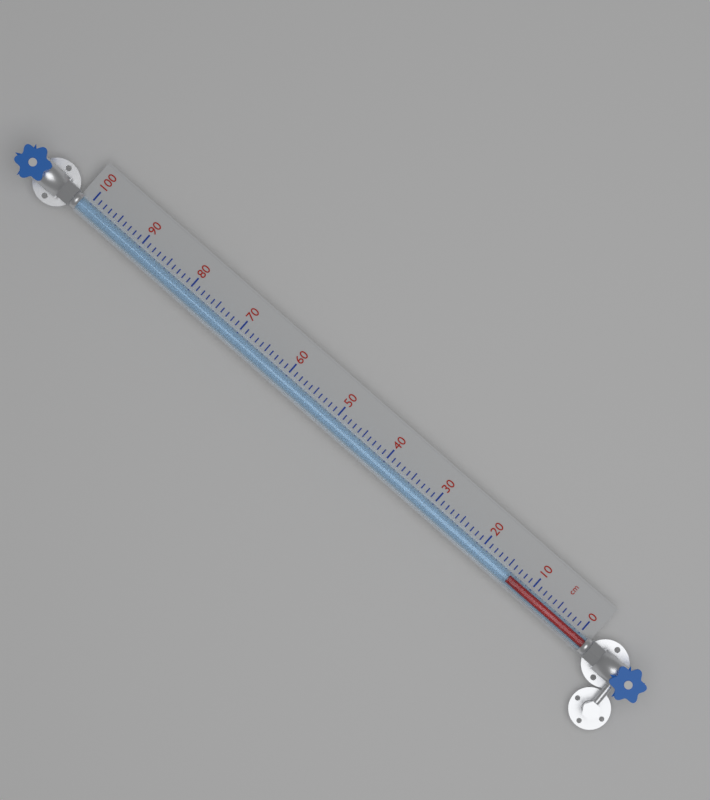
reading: 14 cm
